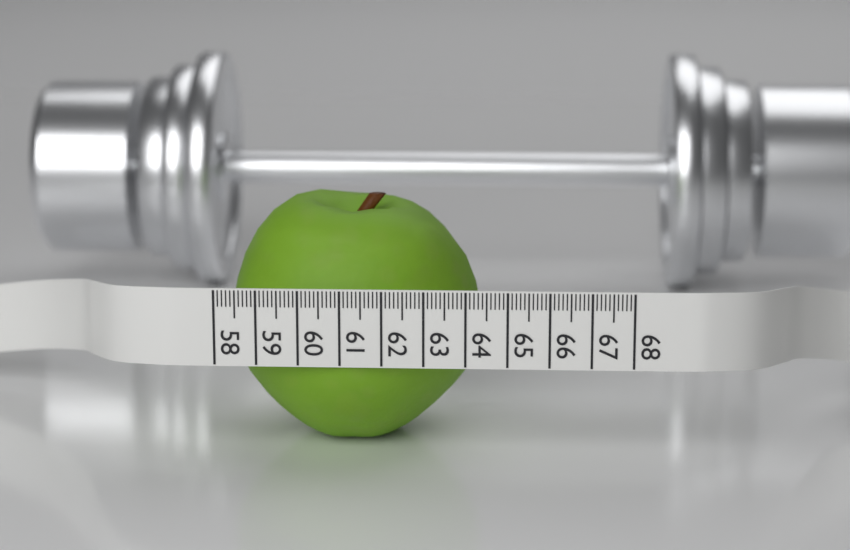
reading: 64.3 (no unit)
